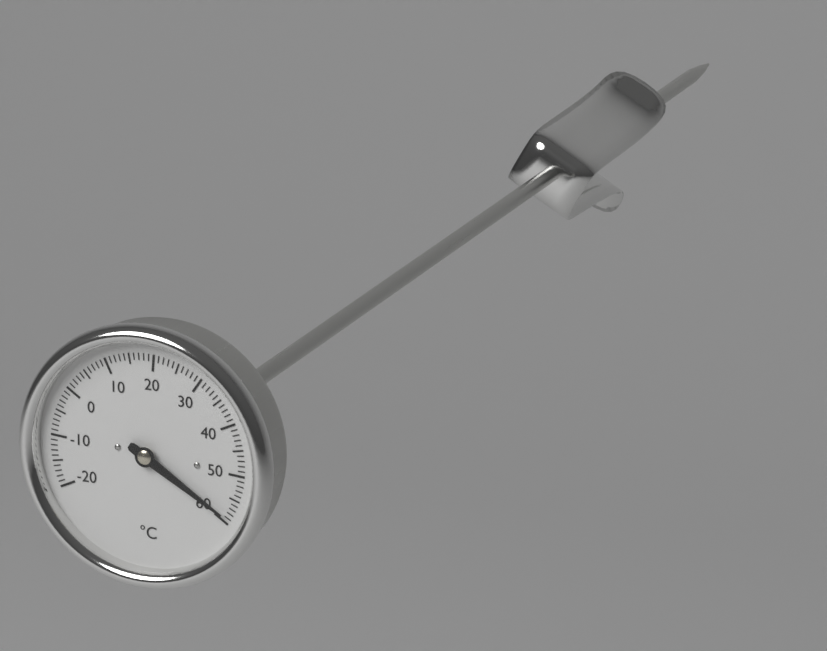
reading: 59 °C
